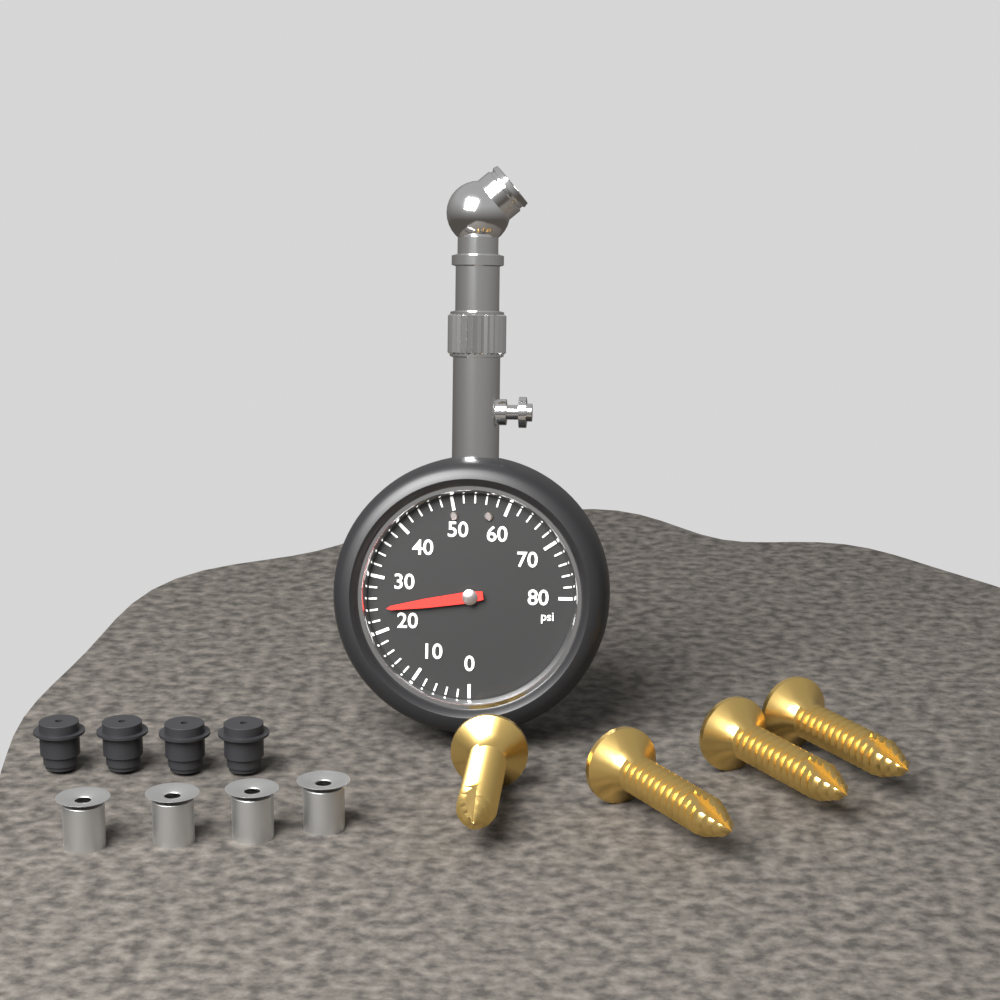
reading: 24 psi
